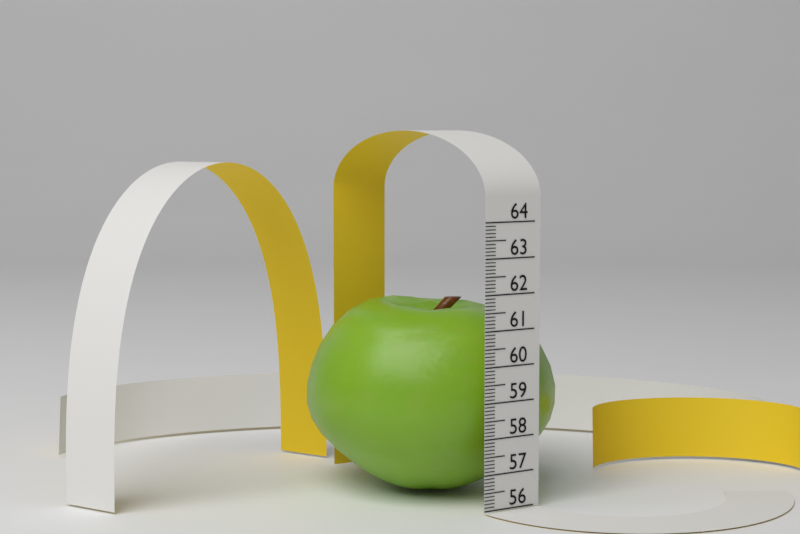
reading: 61.6 (no unit)
